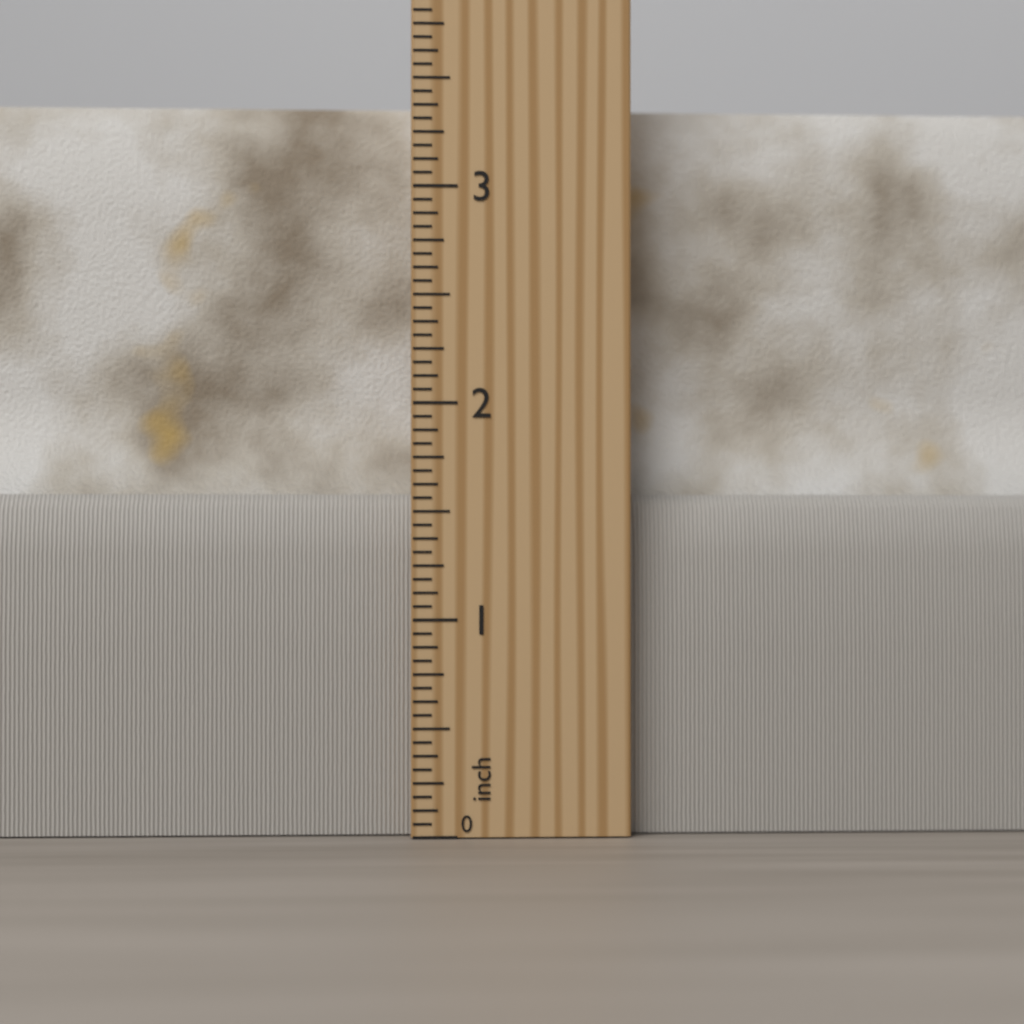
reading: 3.4375 inch
